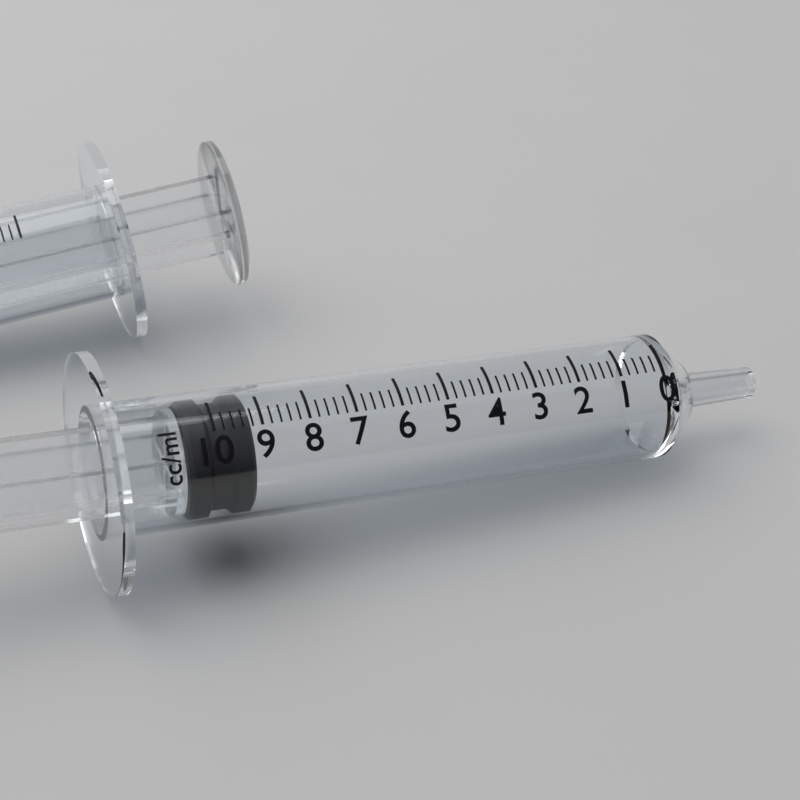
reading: 9.2 ml
